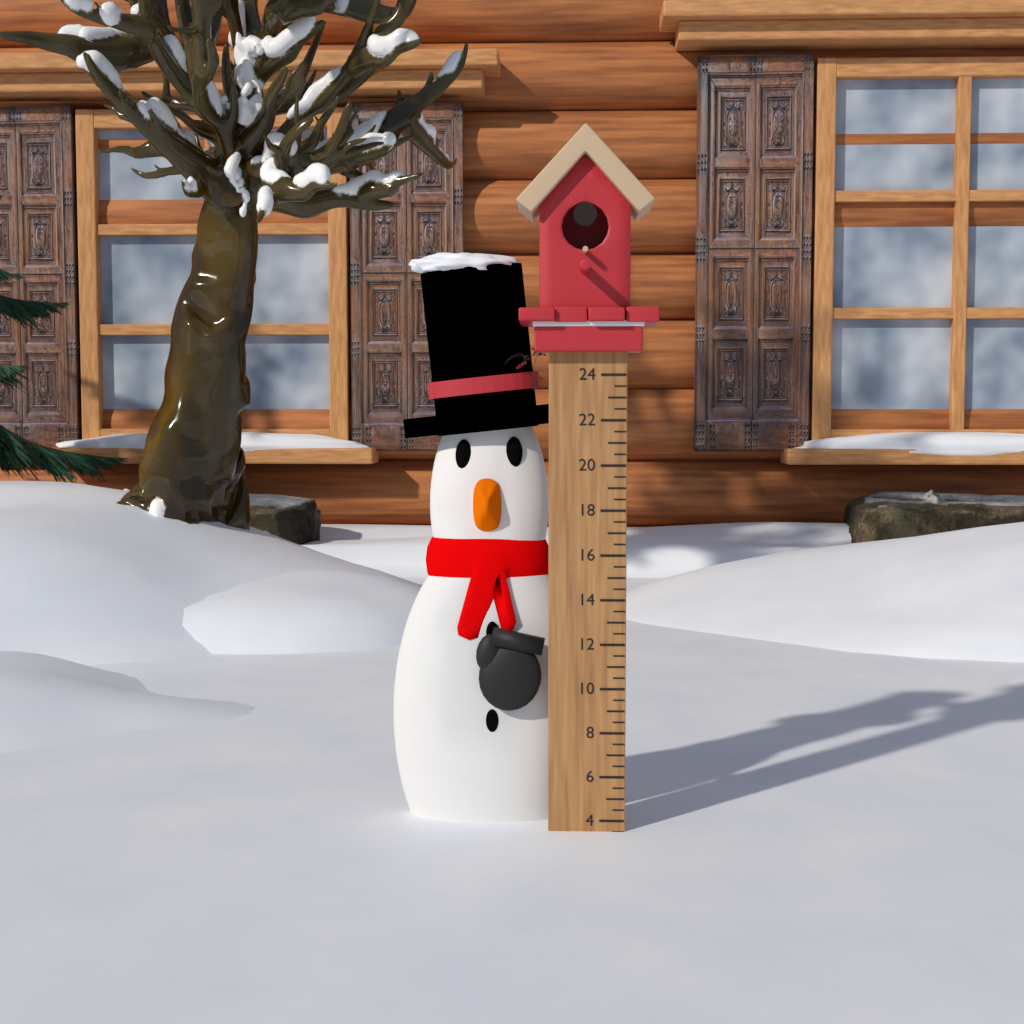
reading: 3.5 (no unit)
